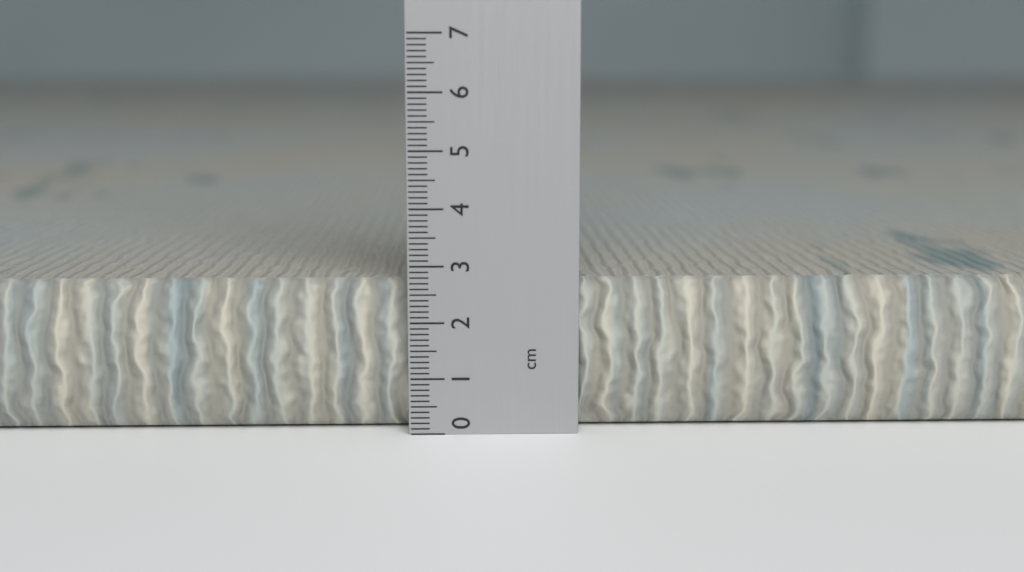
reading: 2.7 cm
